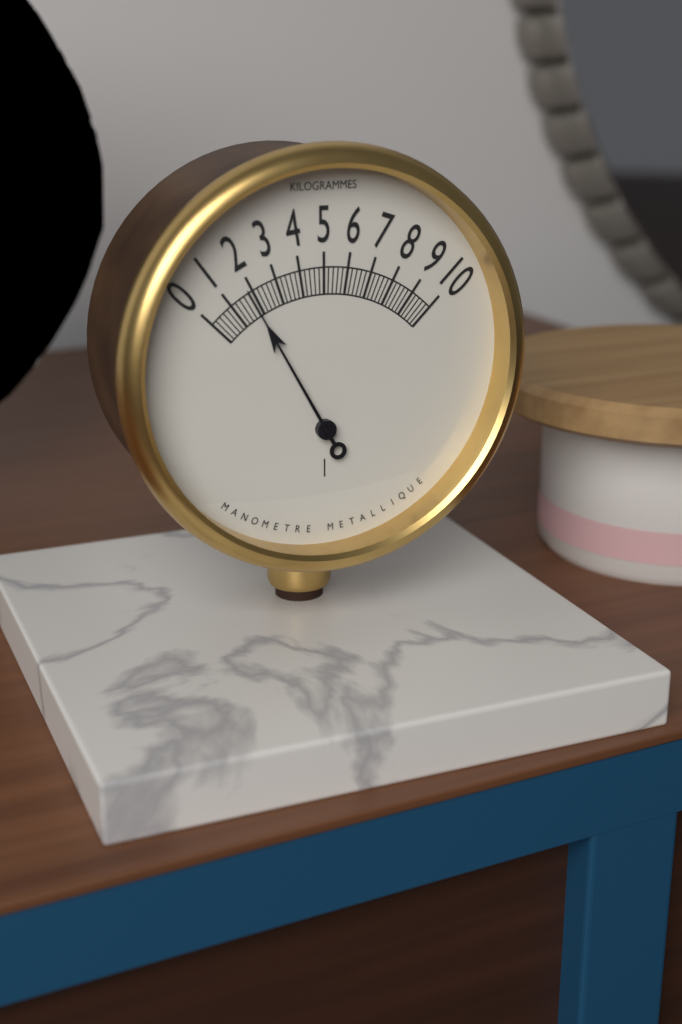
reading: 1.8 kg
